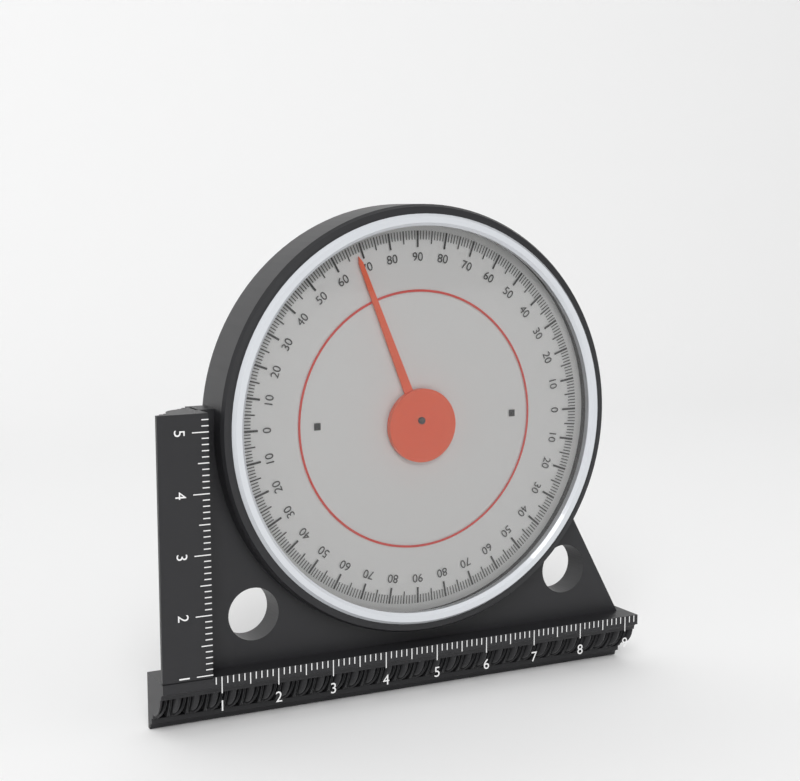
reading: 68 (no unit)
